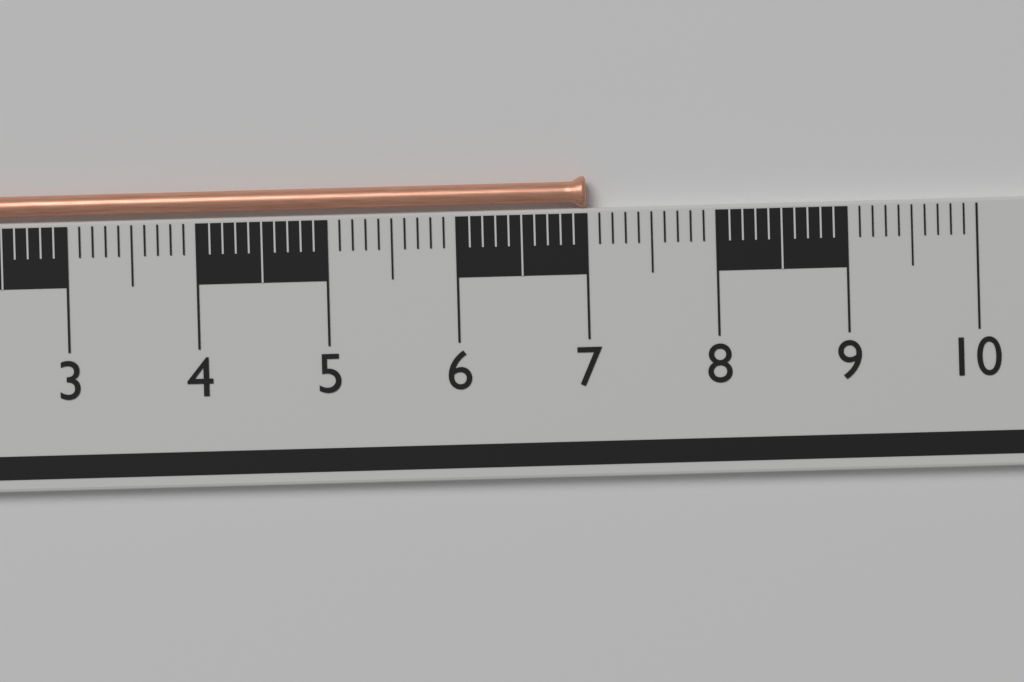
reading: 7.0 cm
